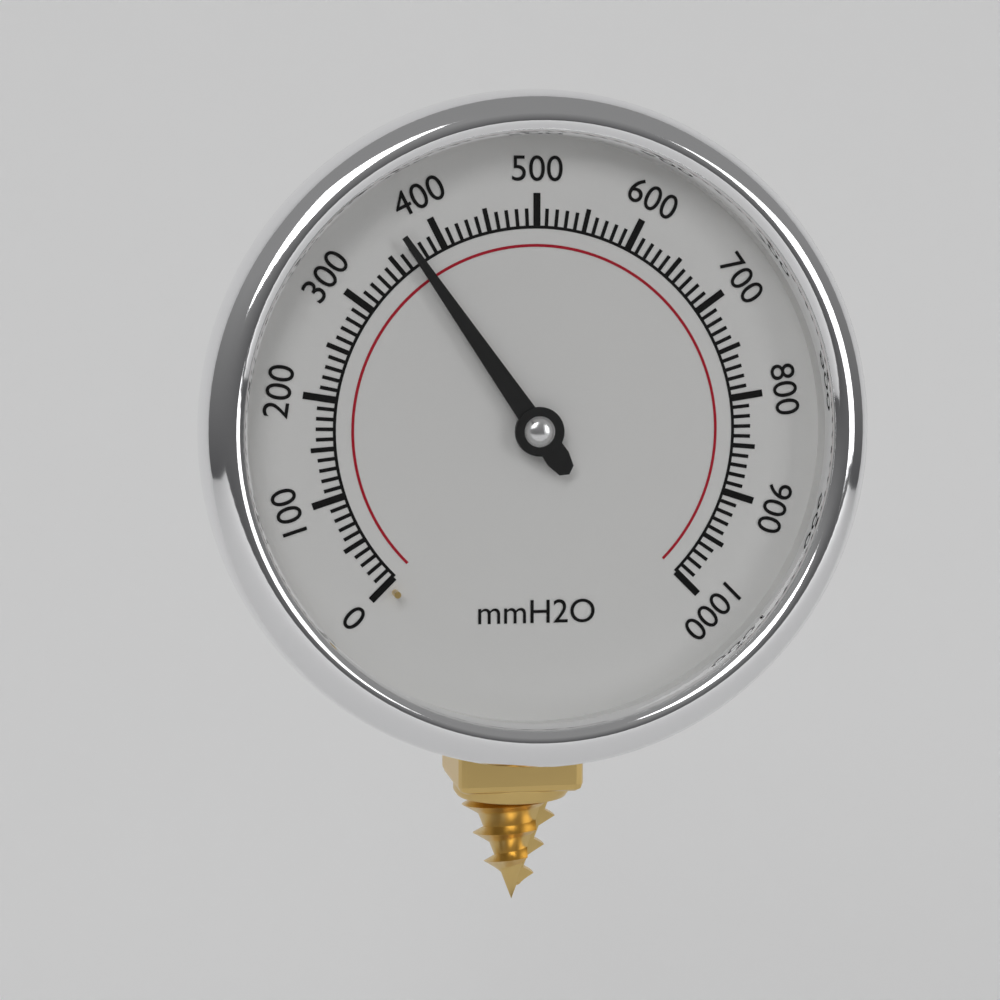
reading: 370 mmH2O
